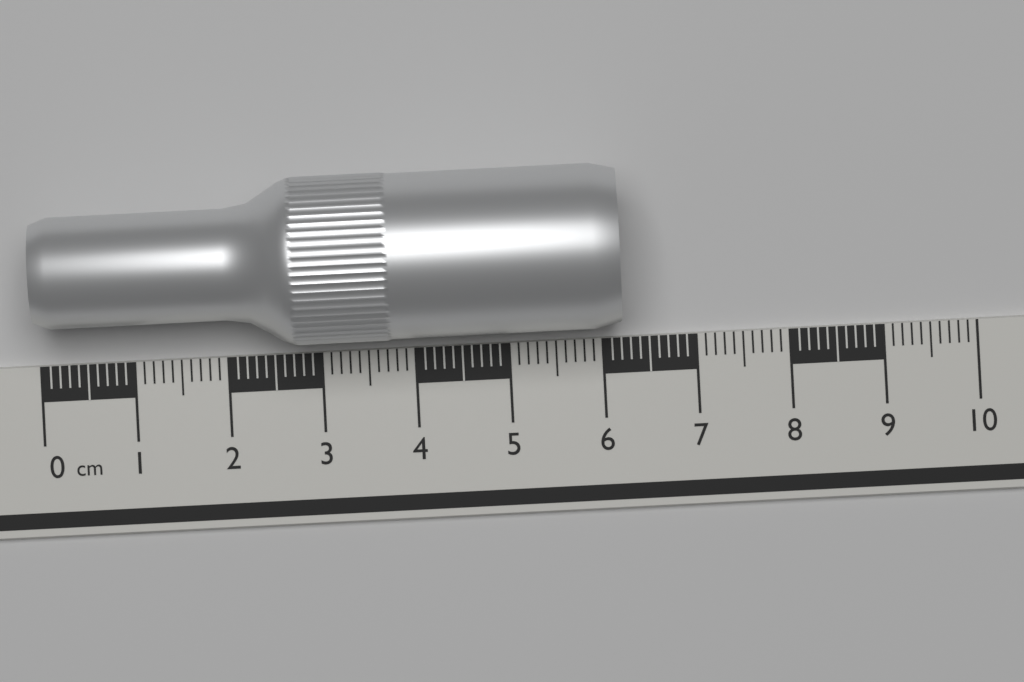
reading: 6.2 cm
